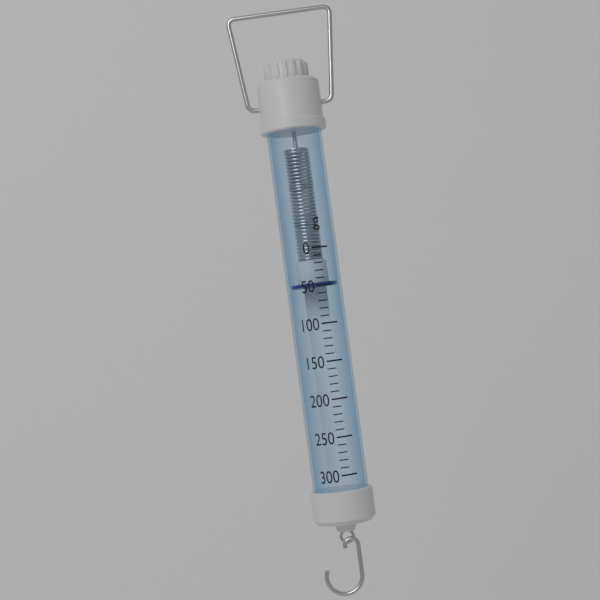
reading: 50 g
